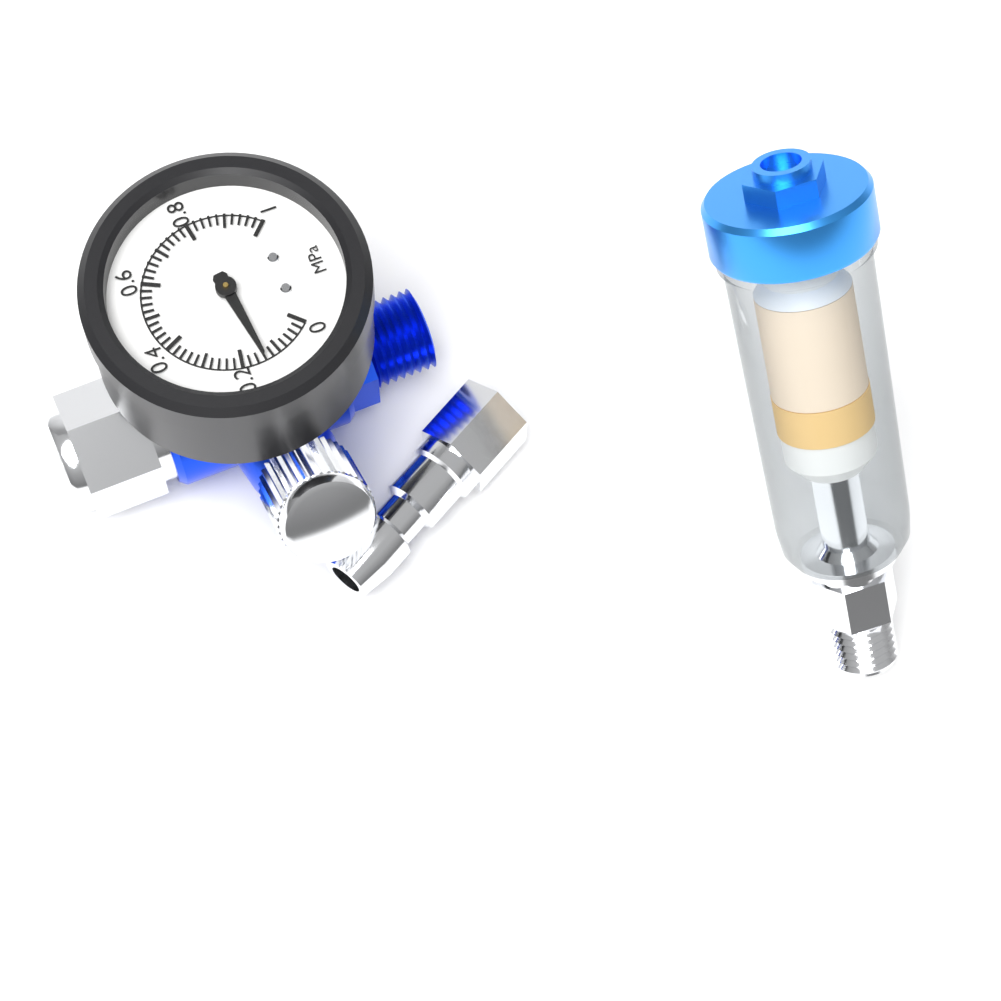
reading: 0.14 MPa
